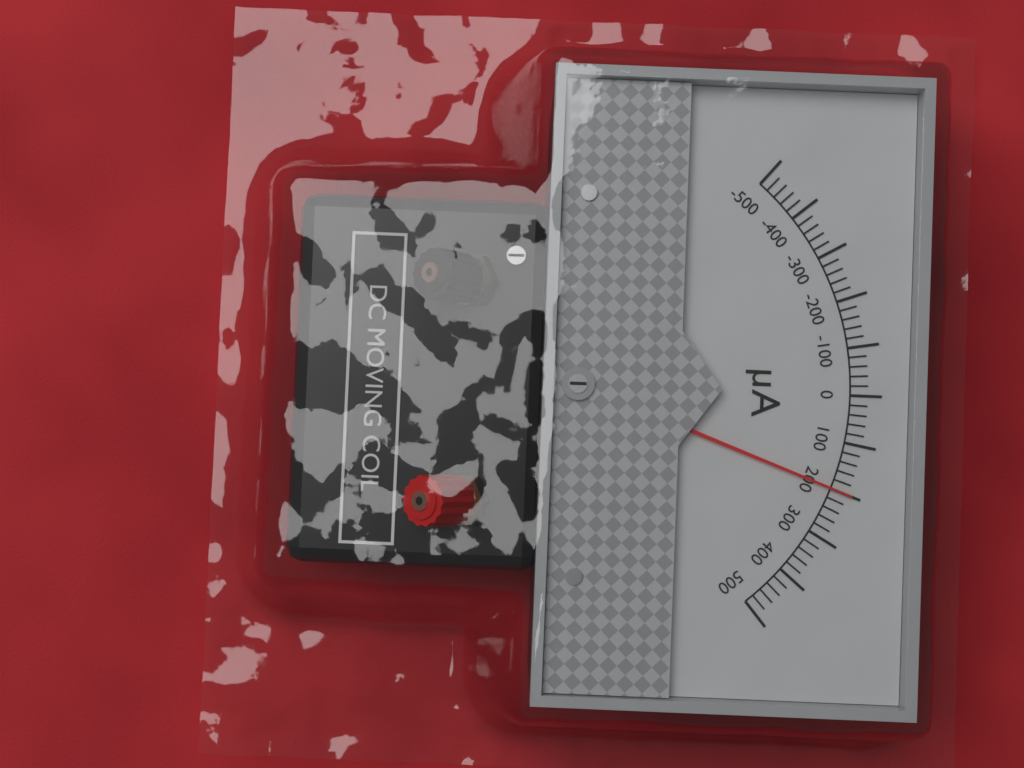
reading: 200 µA
